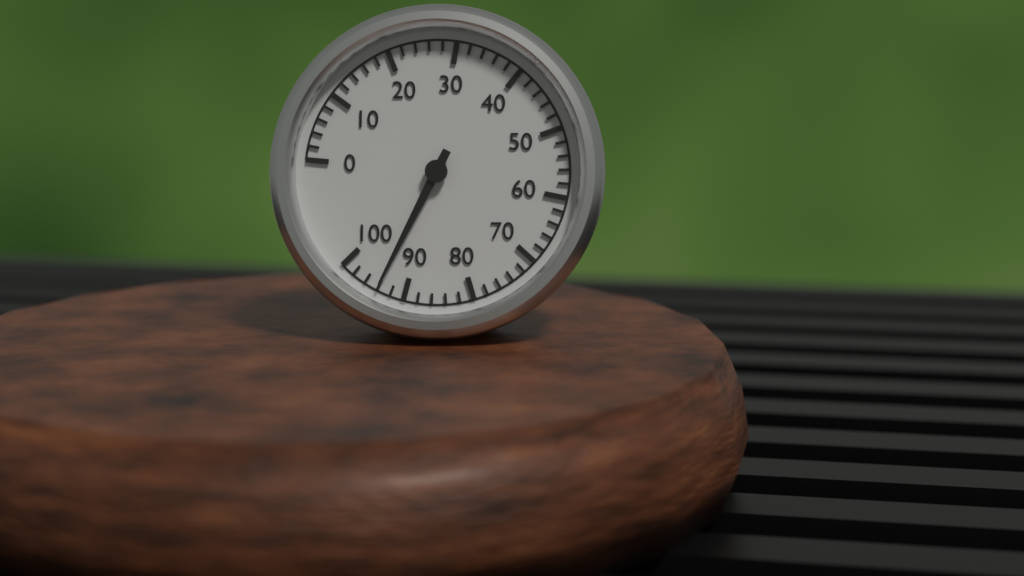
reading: 94 (no unit)
